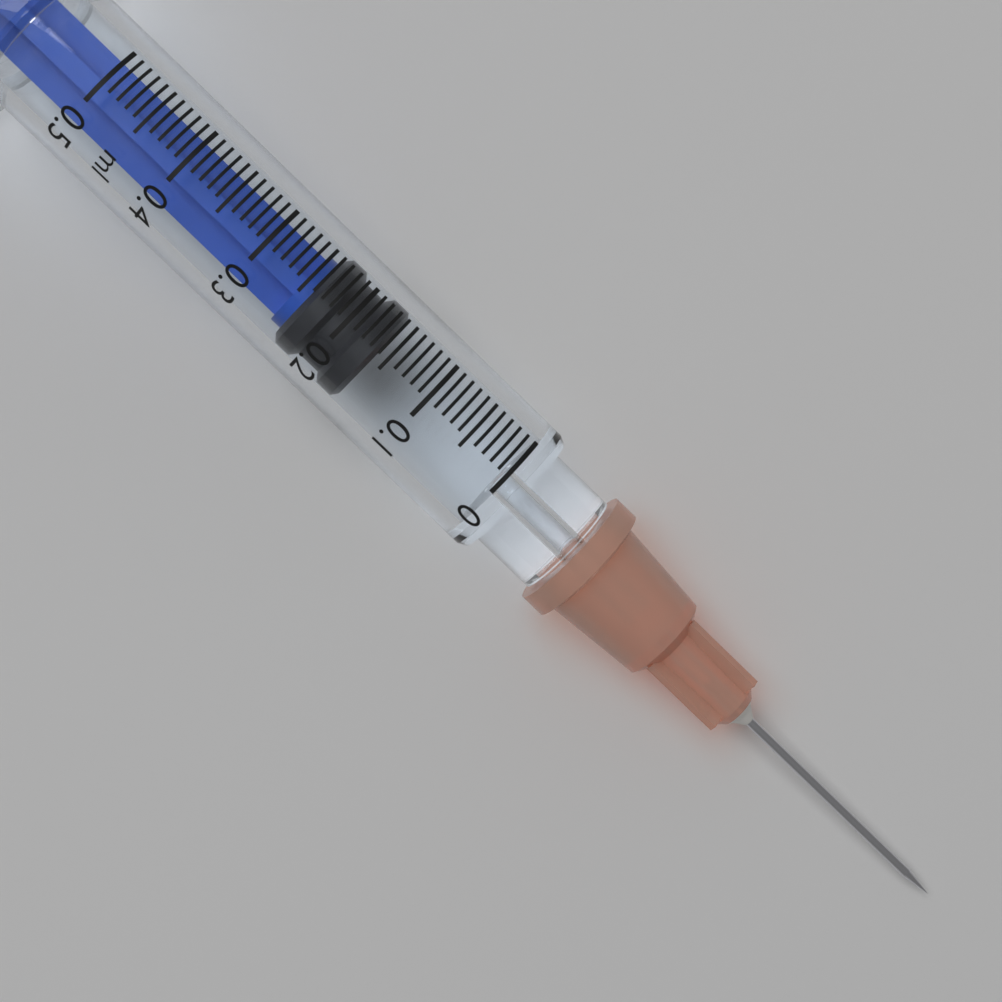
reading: 0.16 ml
